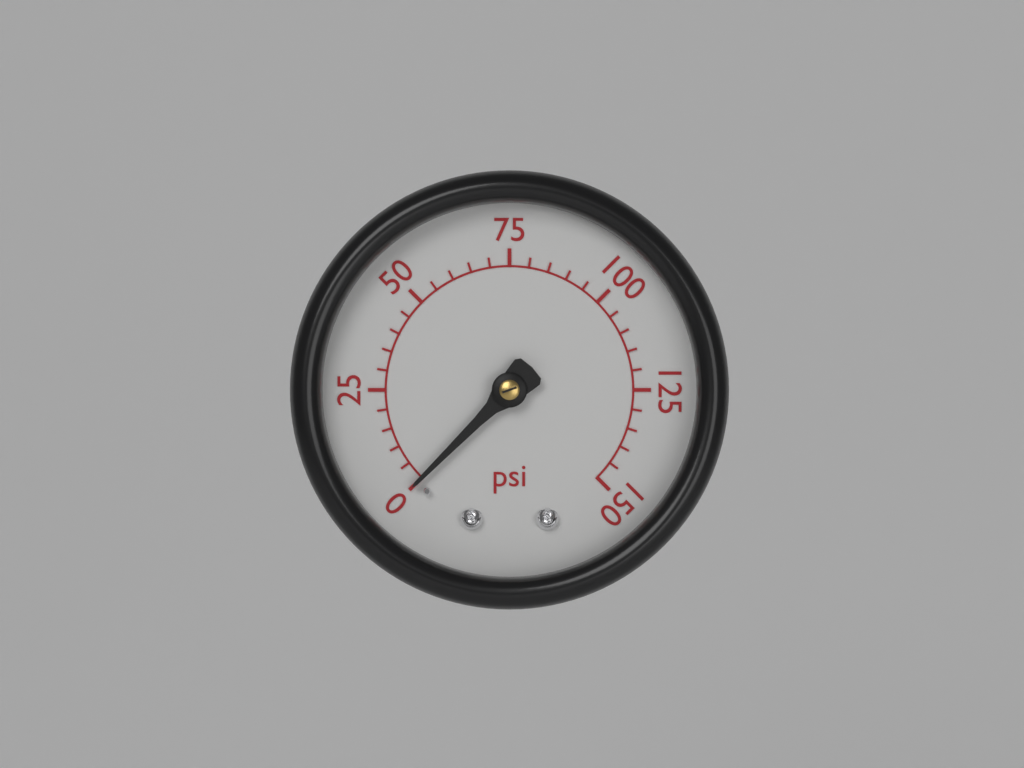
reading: 0 psi
